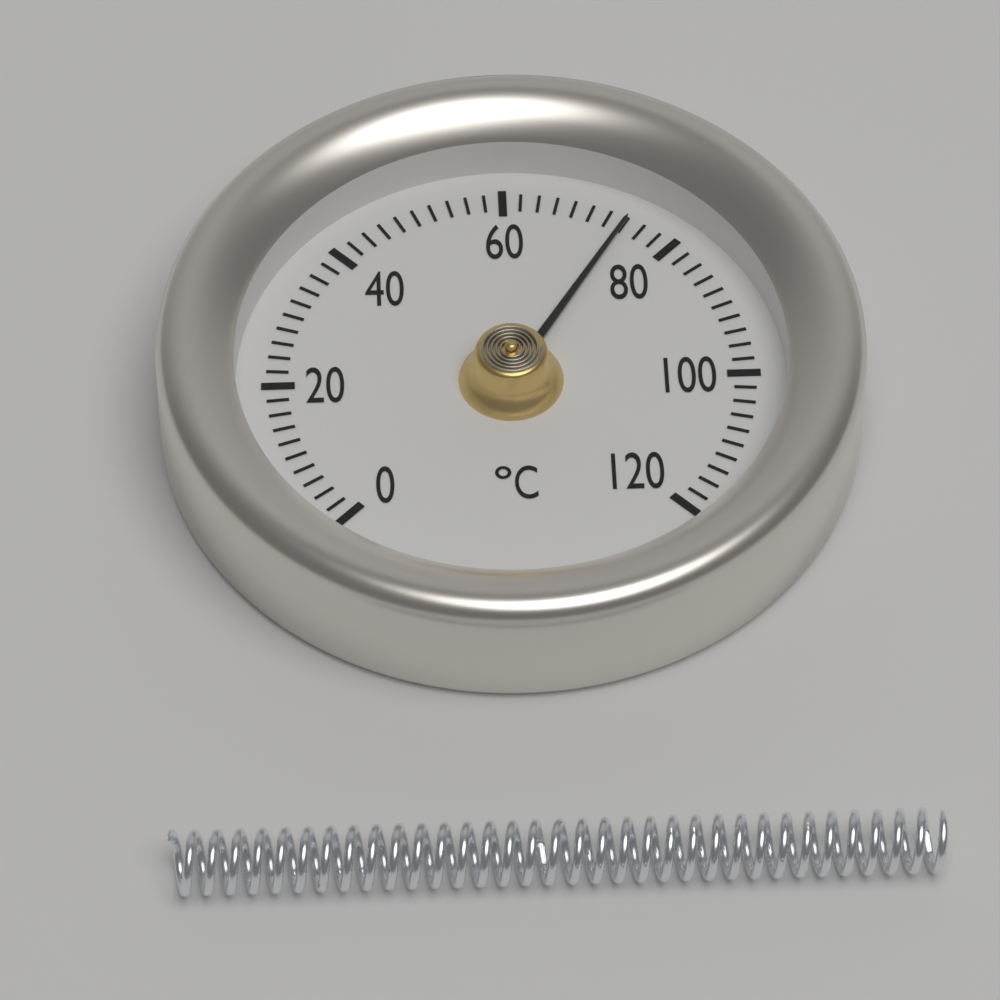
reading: 74 °C
